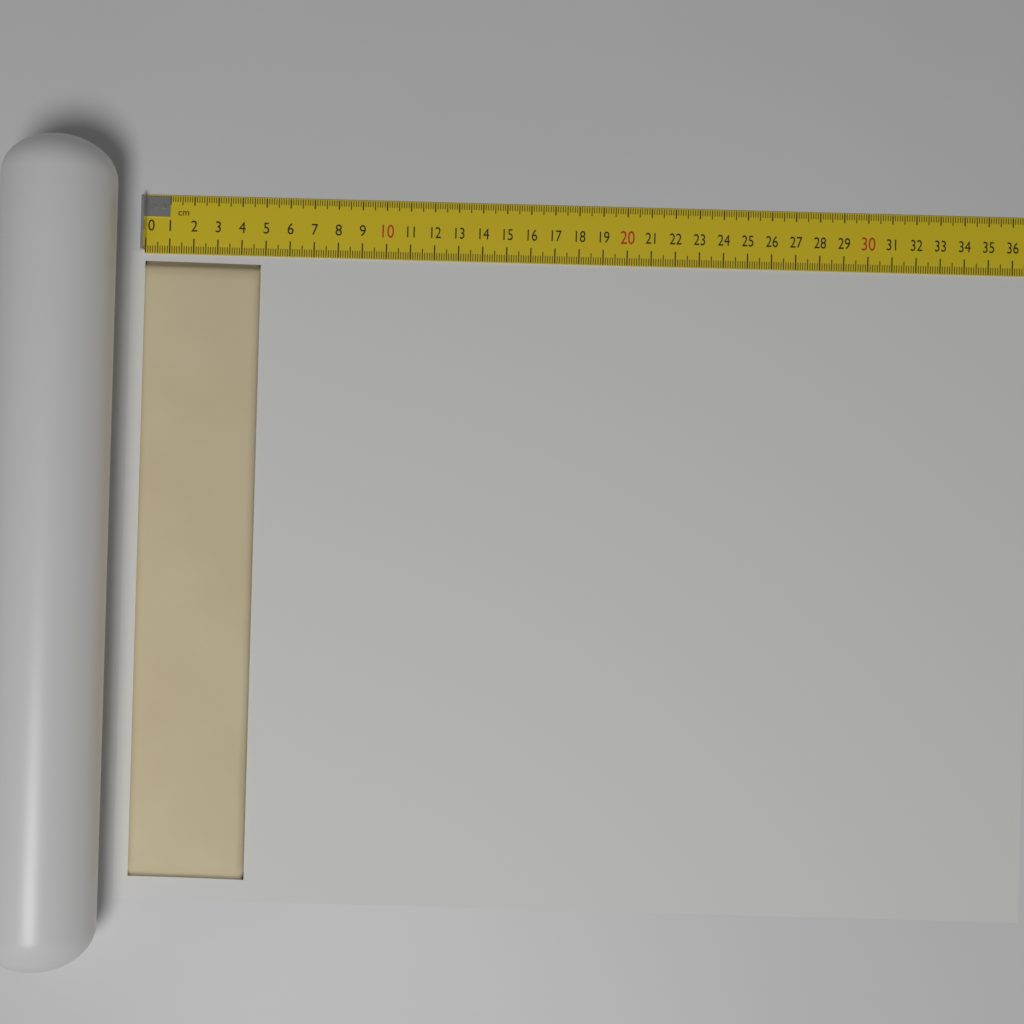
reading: 4.8 cm
